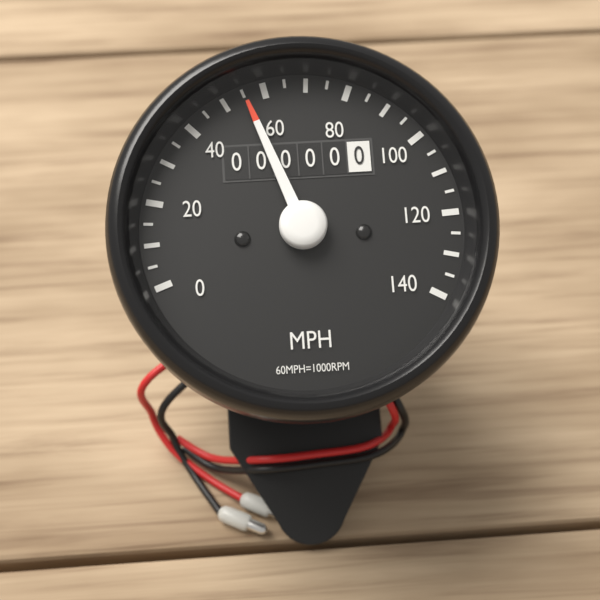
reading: 55 MPH
